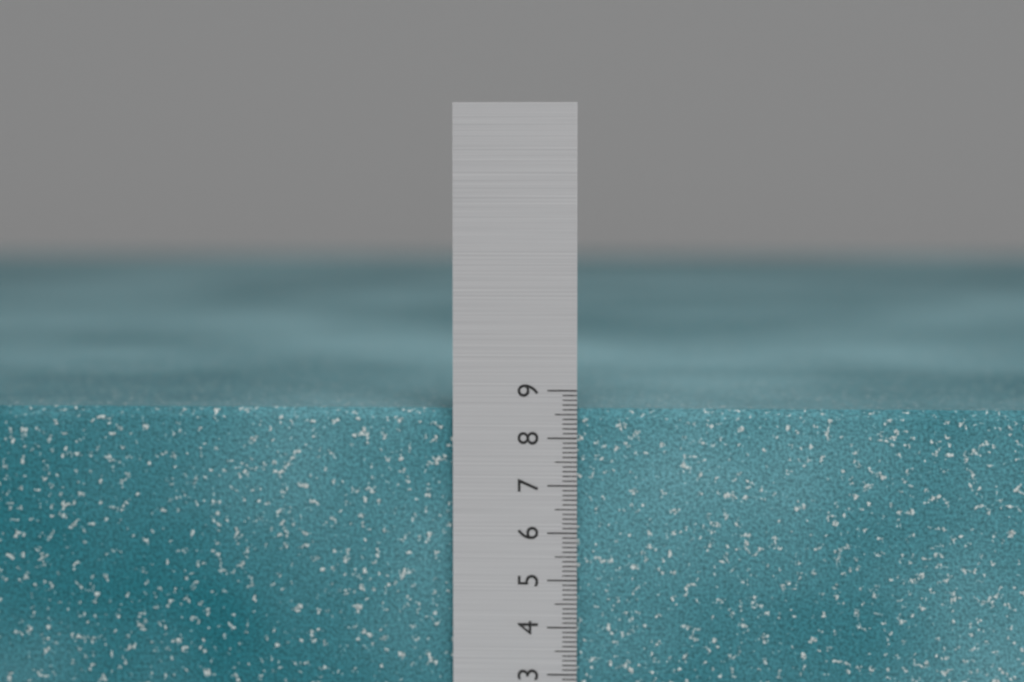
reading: 8.6 cm
